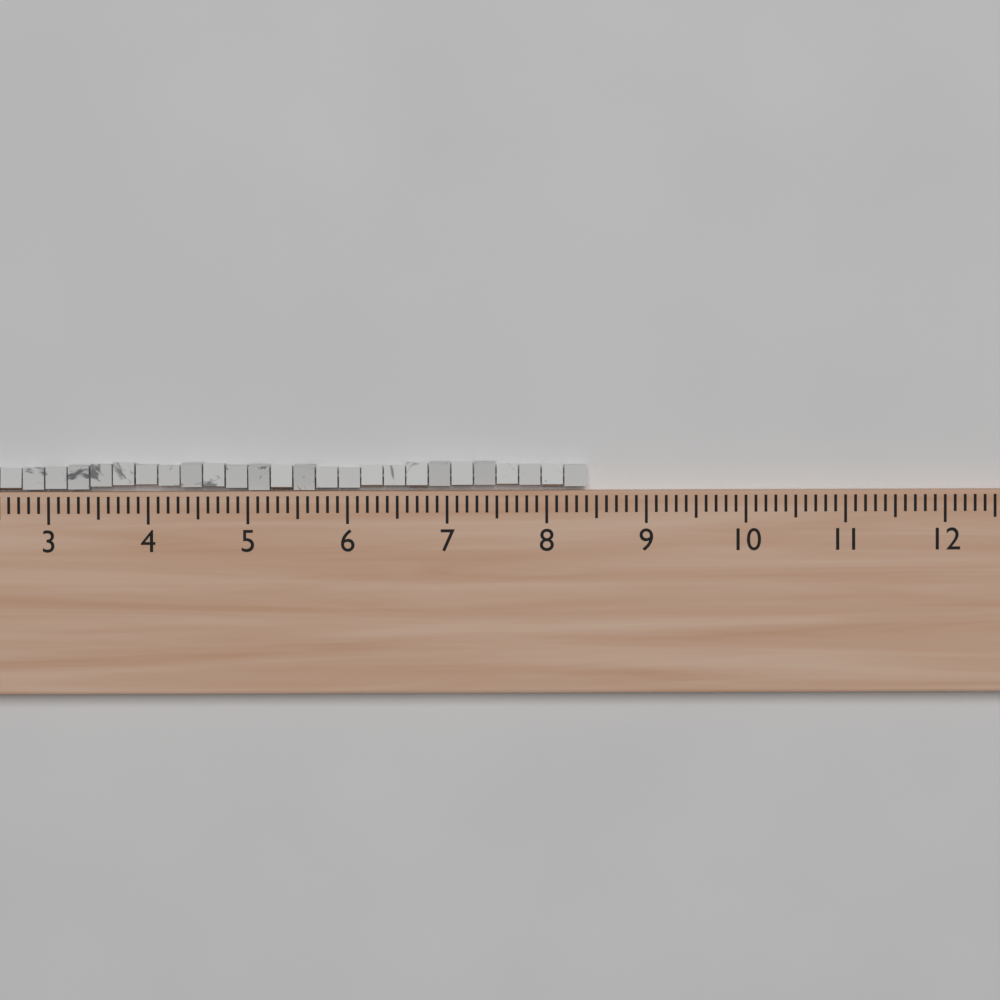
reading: 8.4 (no unit)
